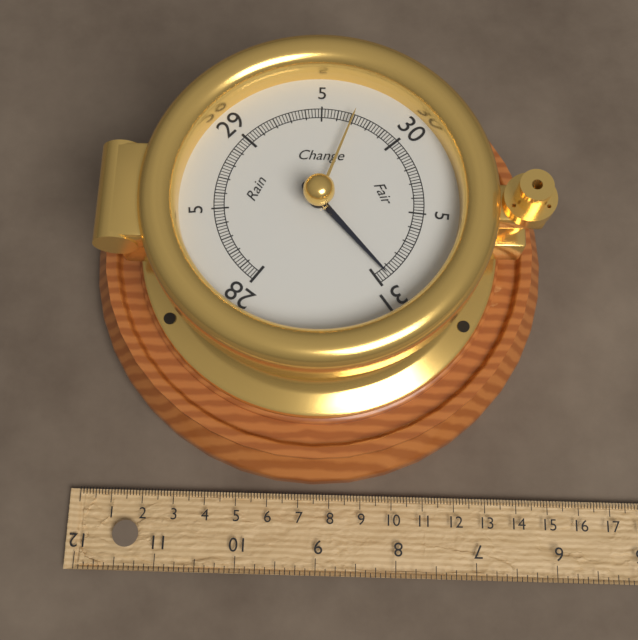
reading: 30.94 inHg
